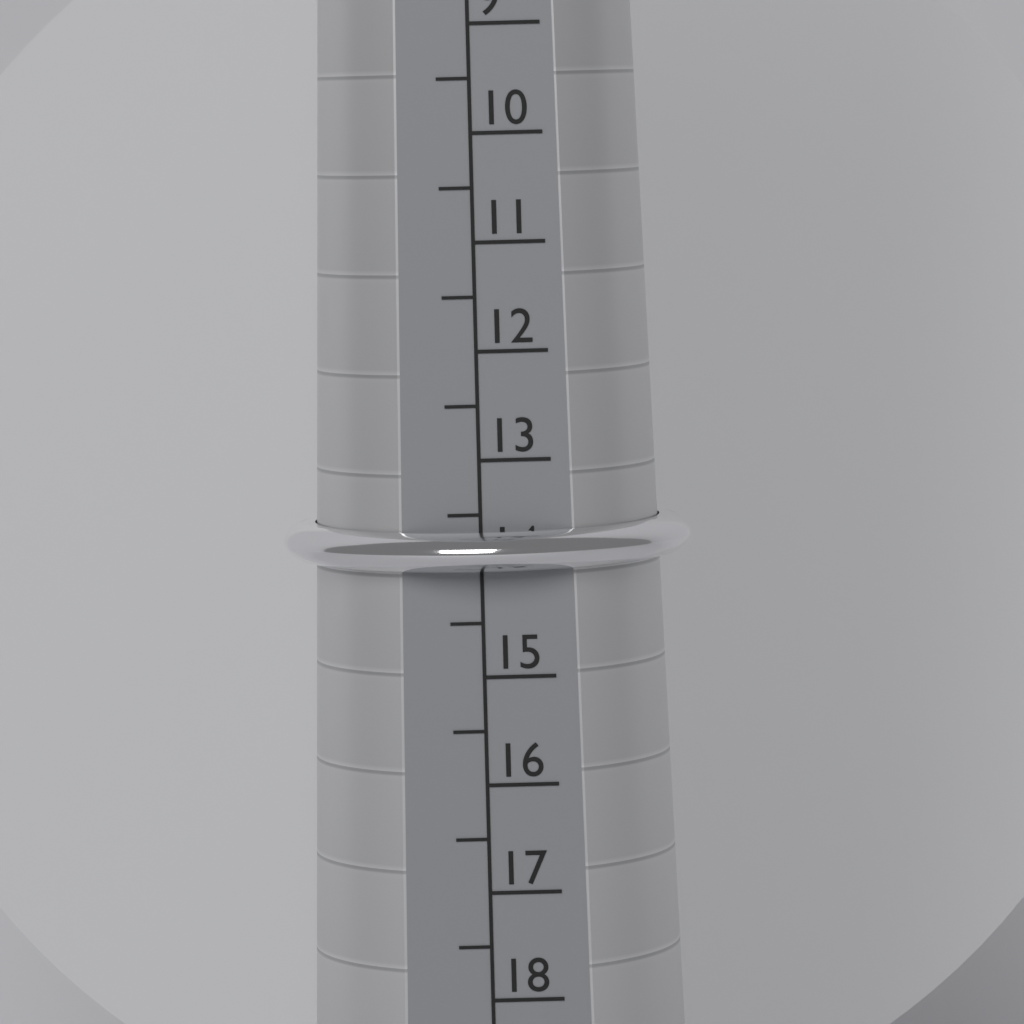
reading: 14.0 (no unit)
